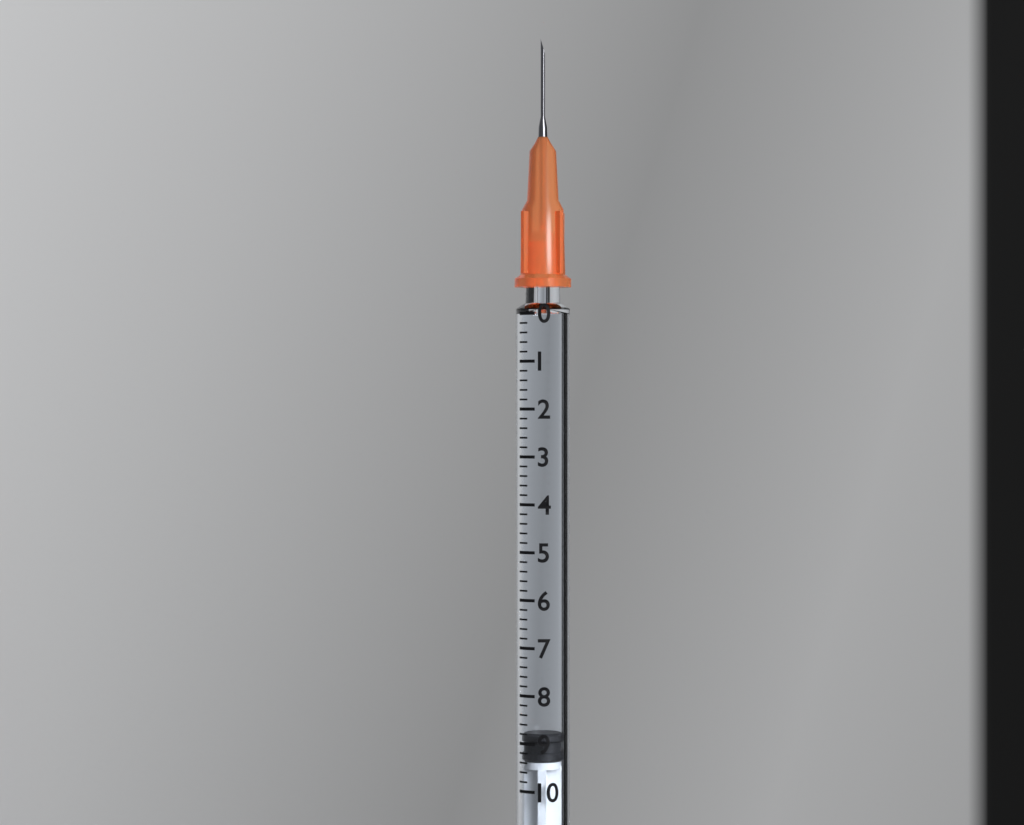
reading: 8.8 (no unit)
